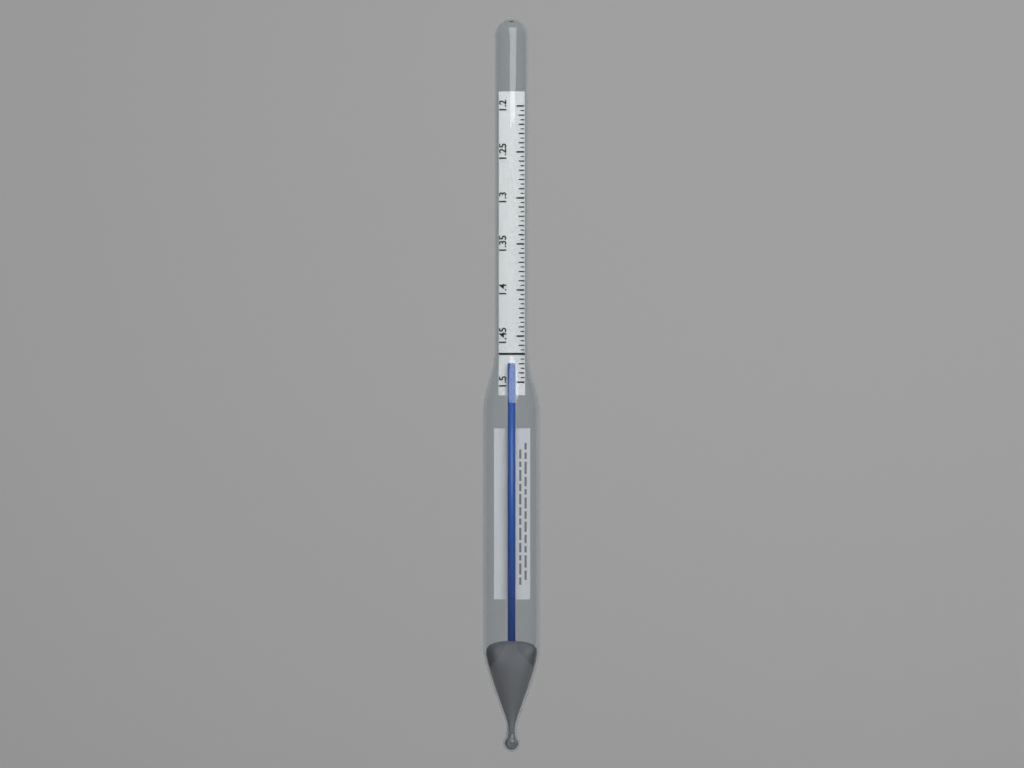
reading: 1.480 (no unit)
